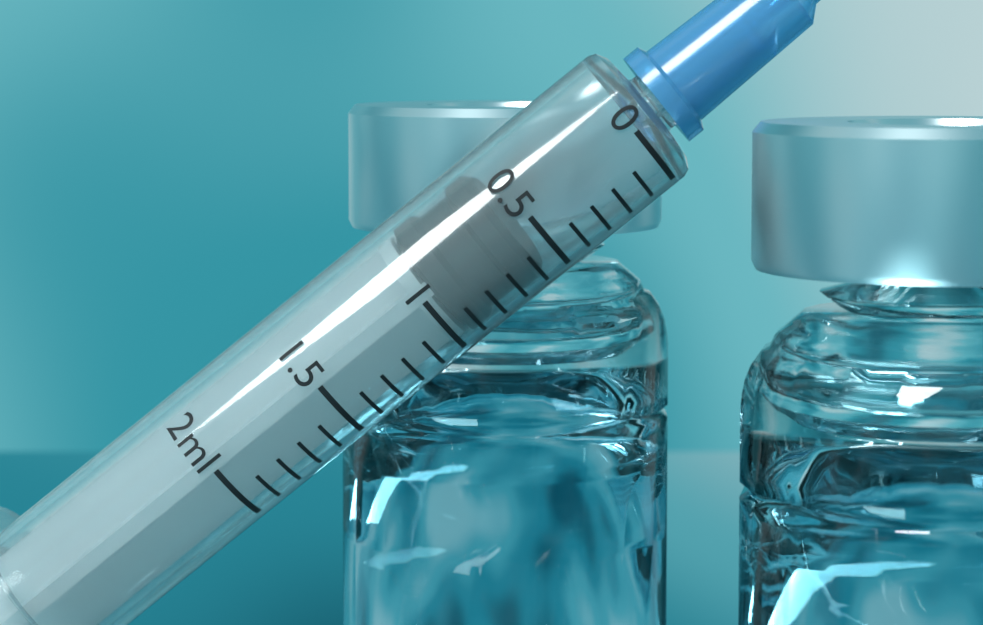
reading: 0.6 ml
